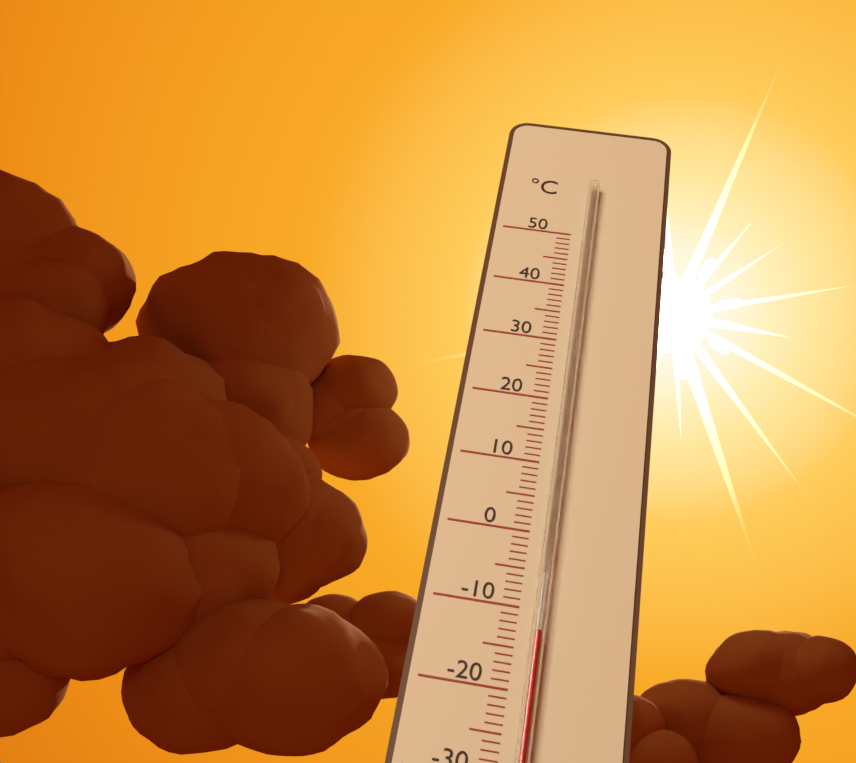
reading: -13 °C
